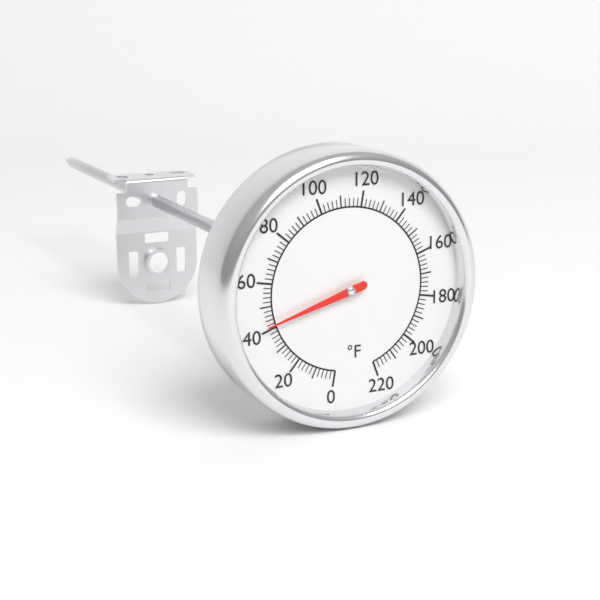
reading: 42 °F
